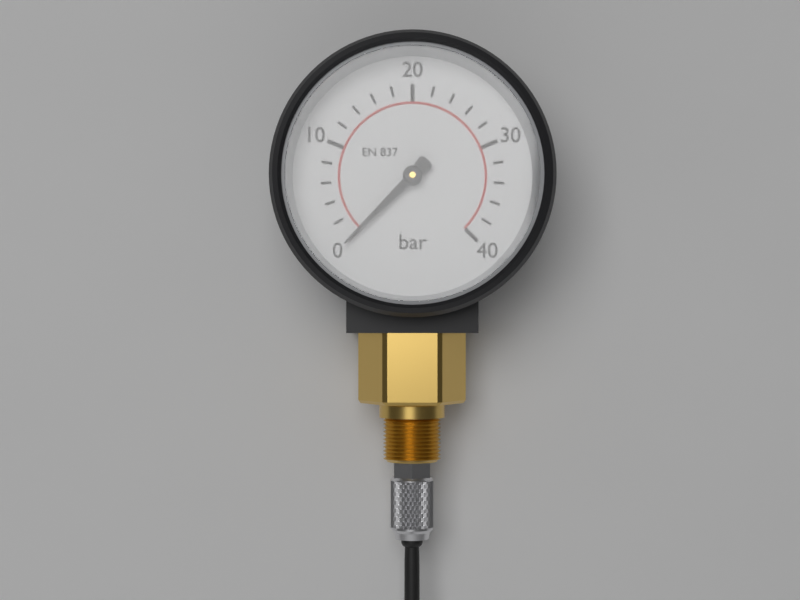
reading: 0 bar
